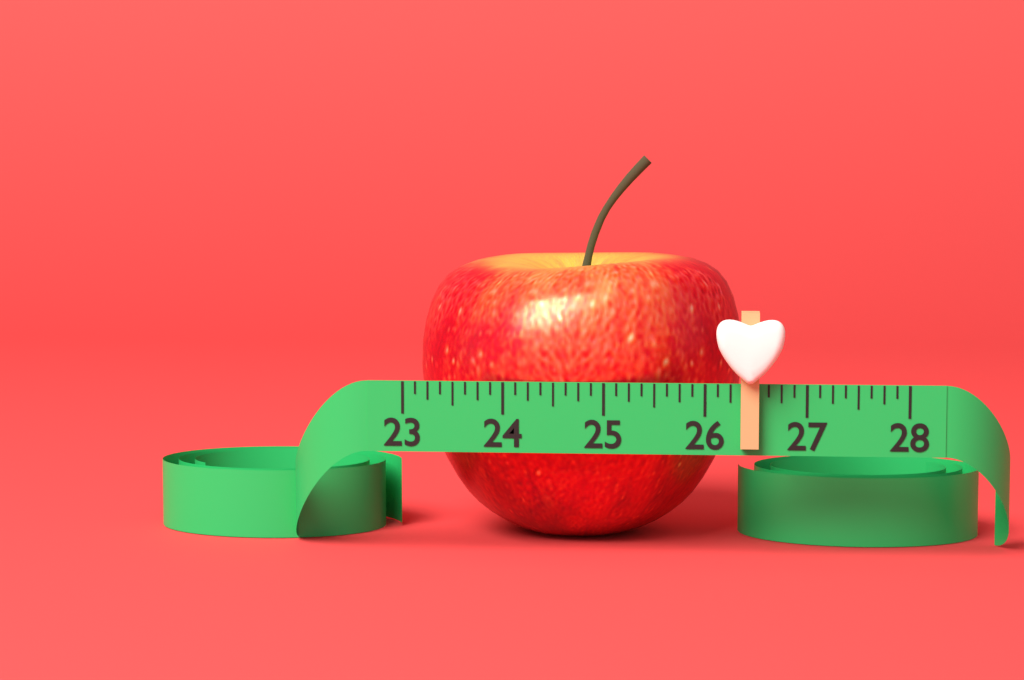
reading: 26.375 (no unit)
